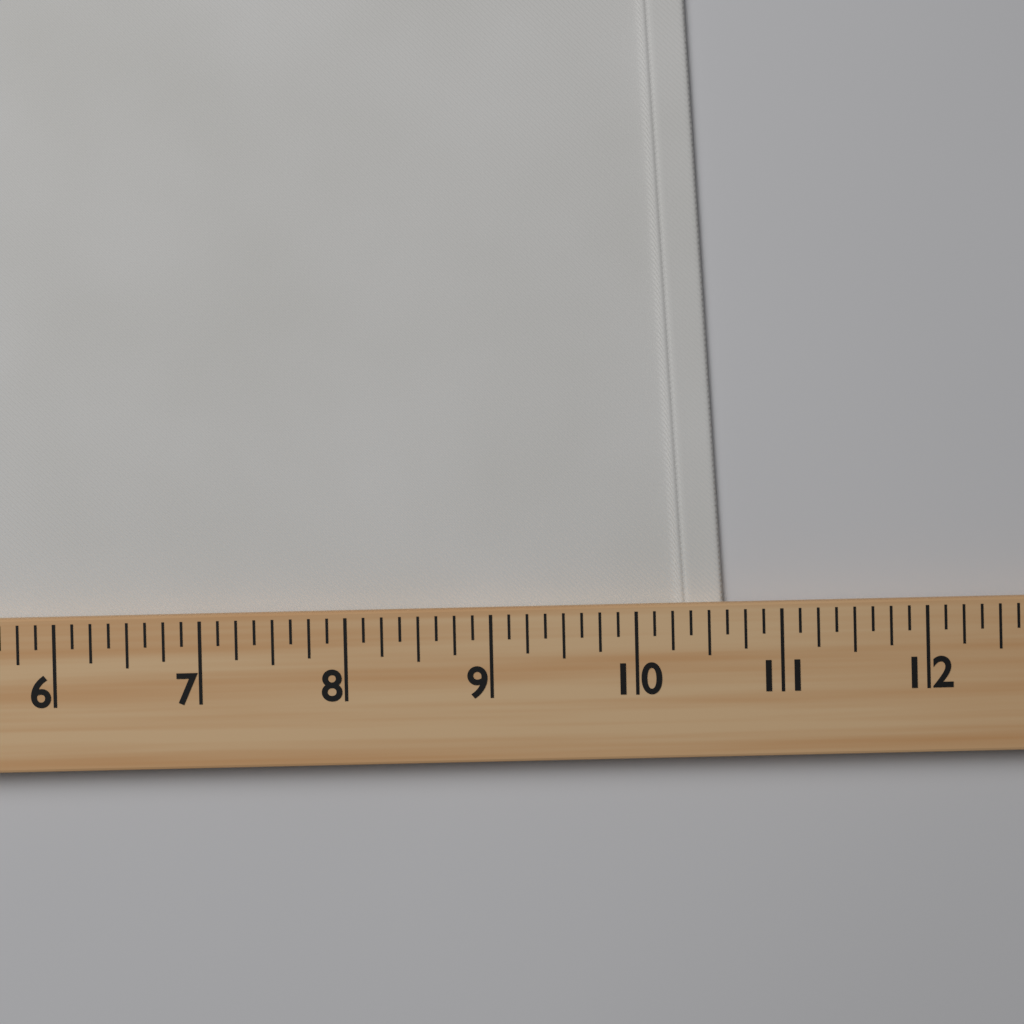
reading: 10.625 (no unit)
